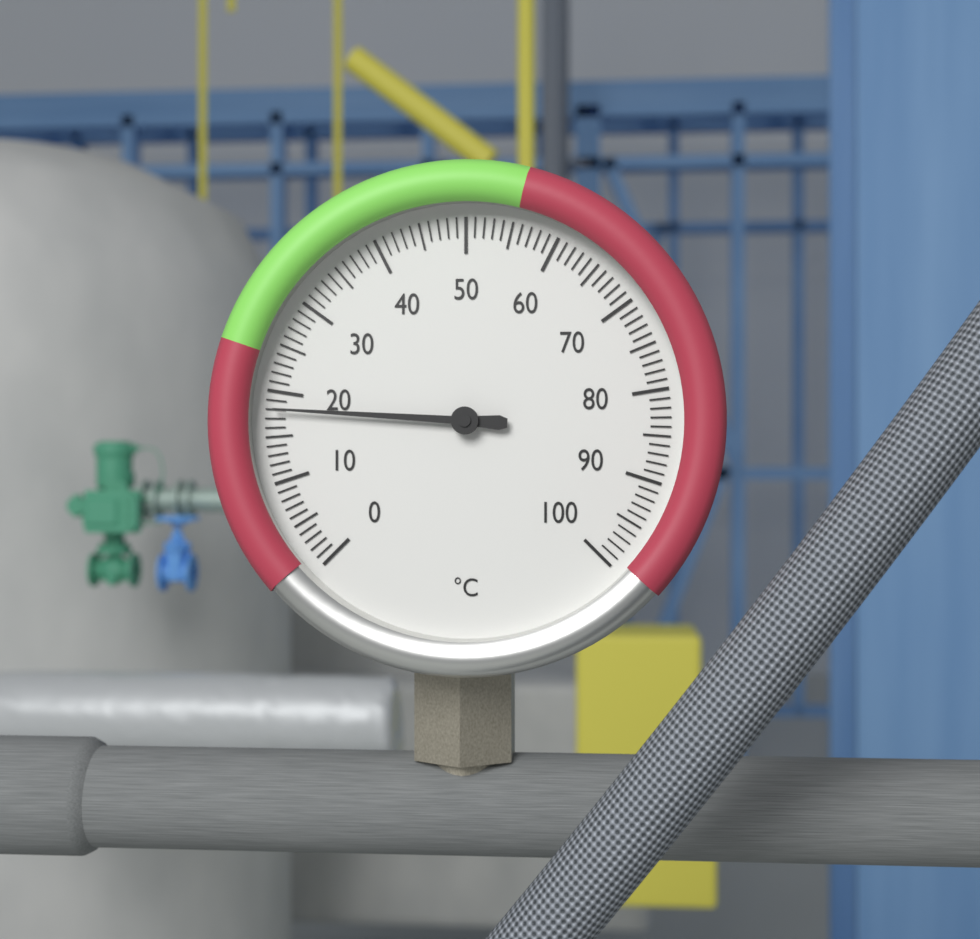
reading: 18 °C
